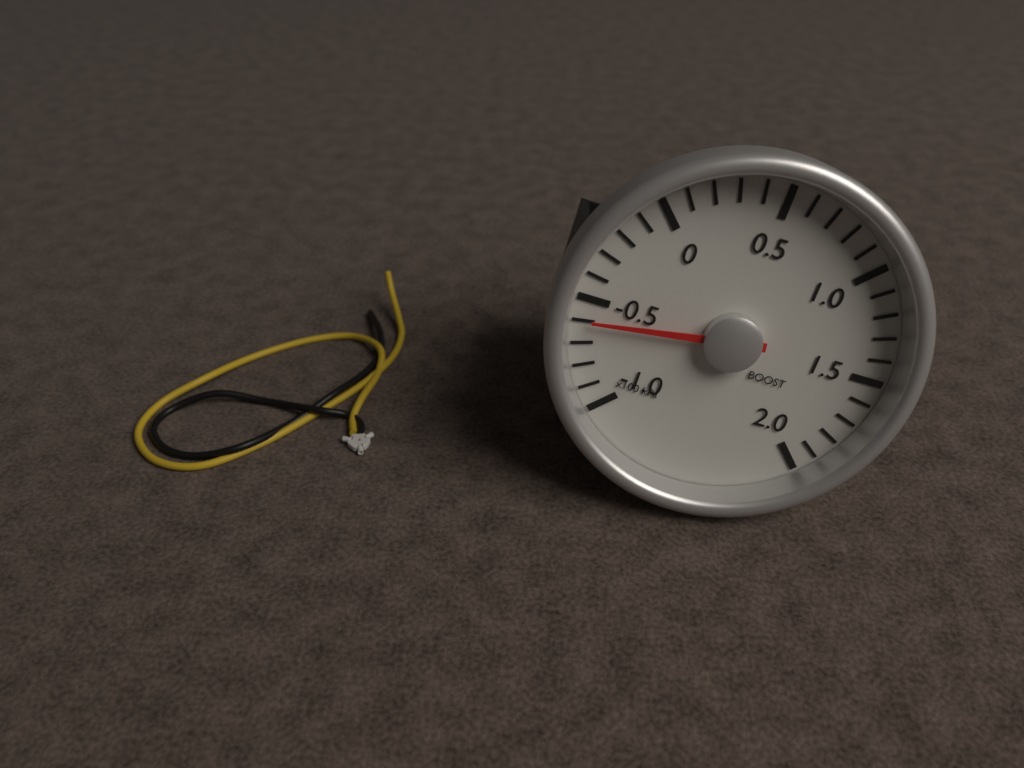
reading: -60 kPa
